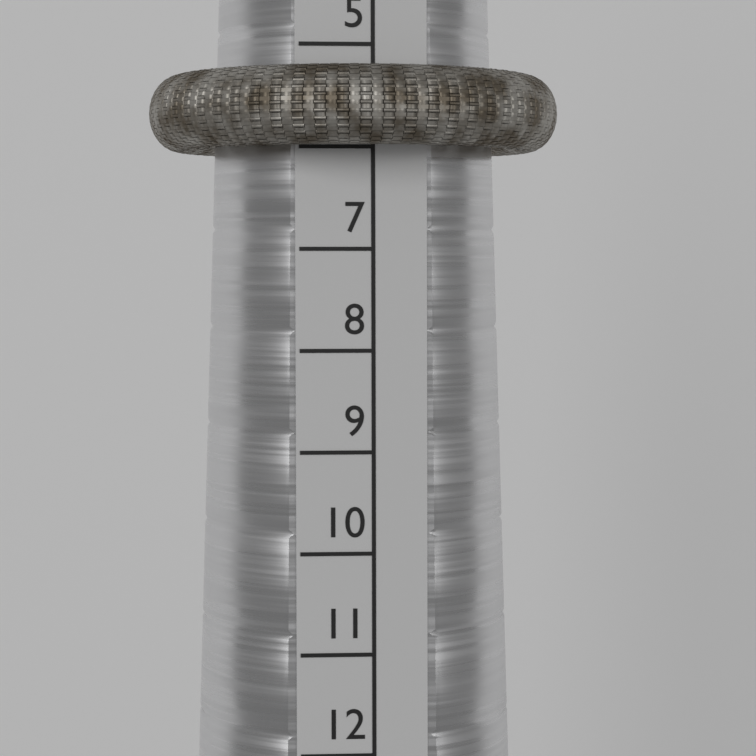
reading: 6 (no unit)
